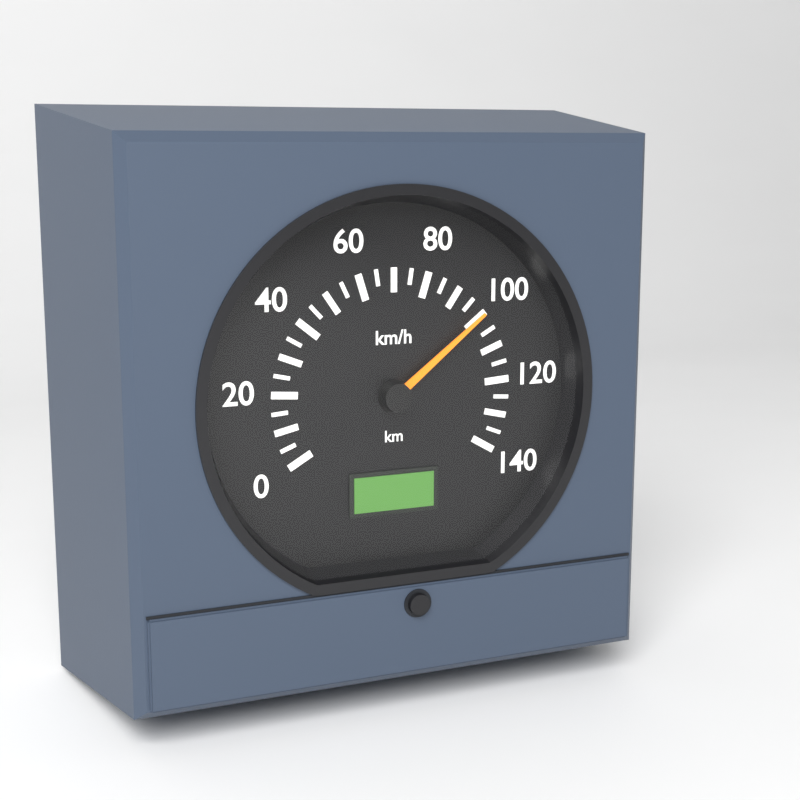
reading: 100 km/h
